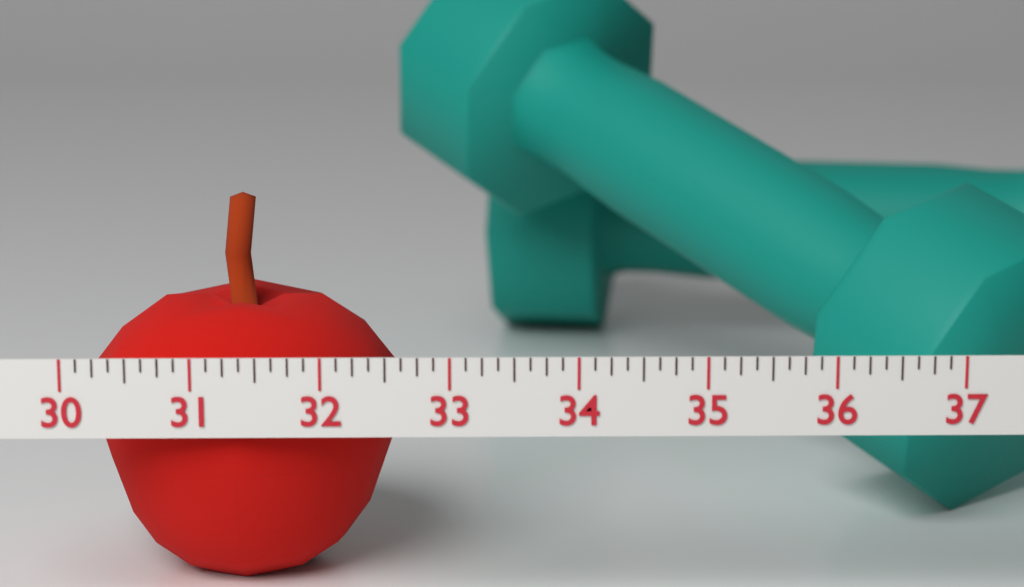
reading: 32.625 (no unit)
